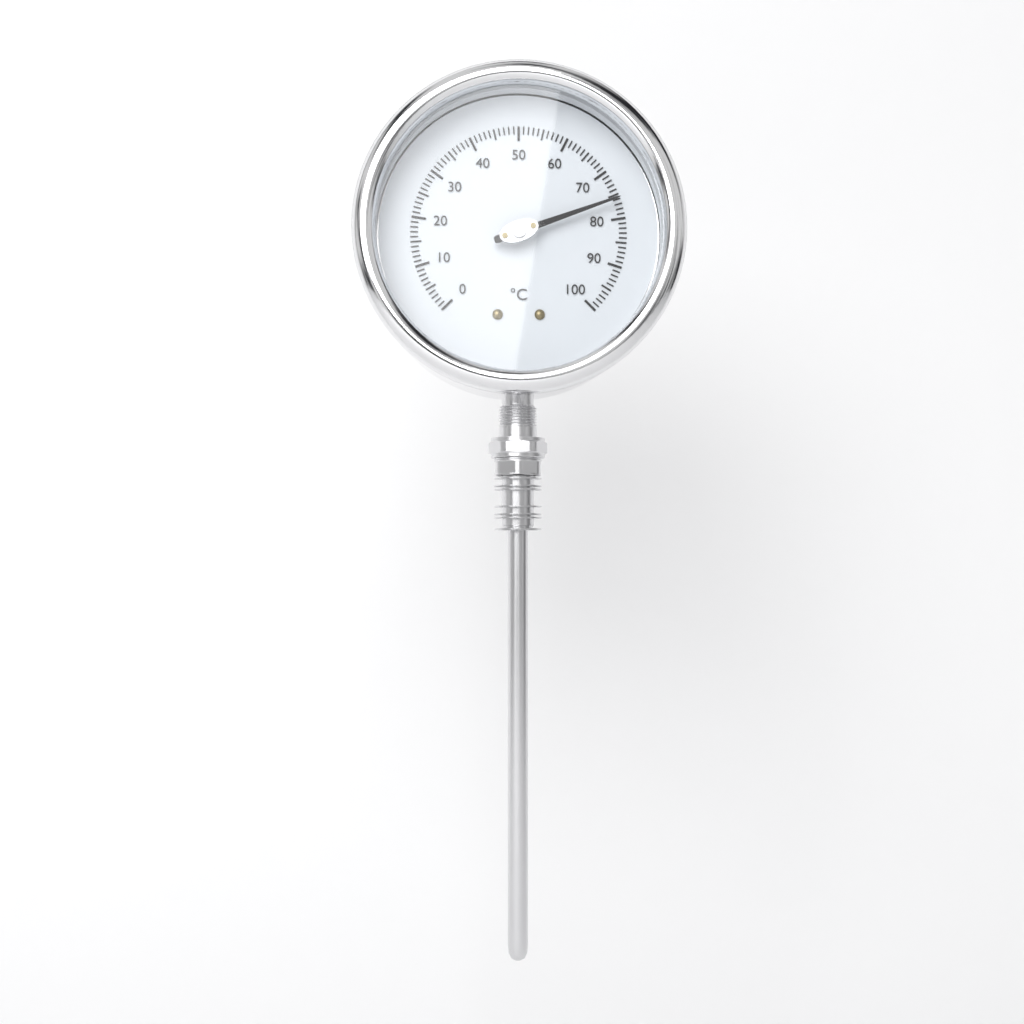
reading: 76 °C
